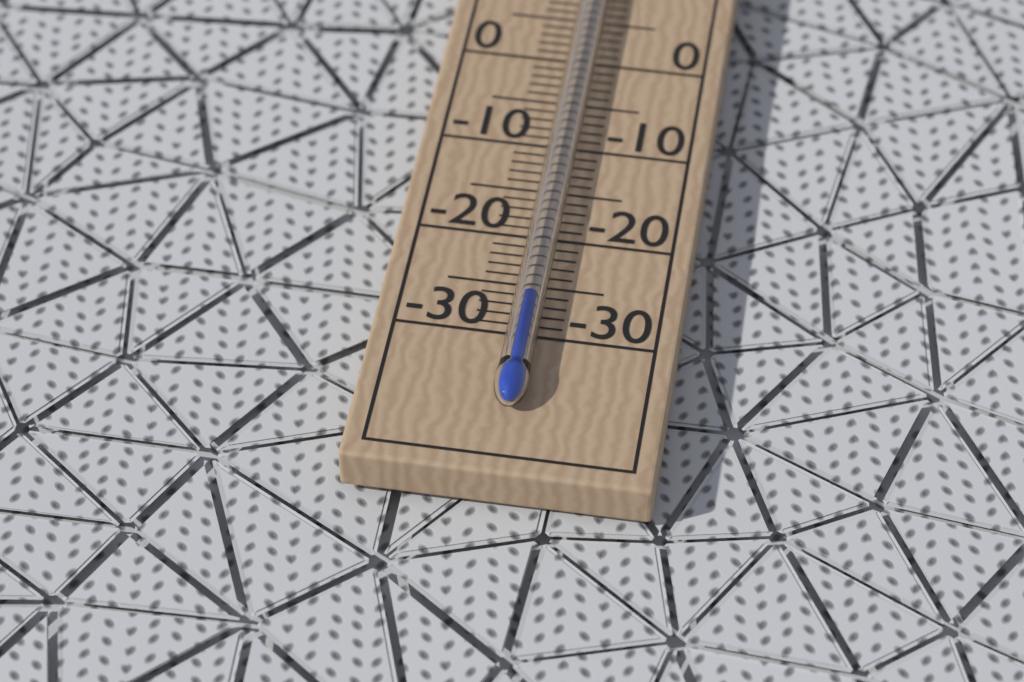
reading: -27 °C
